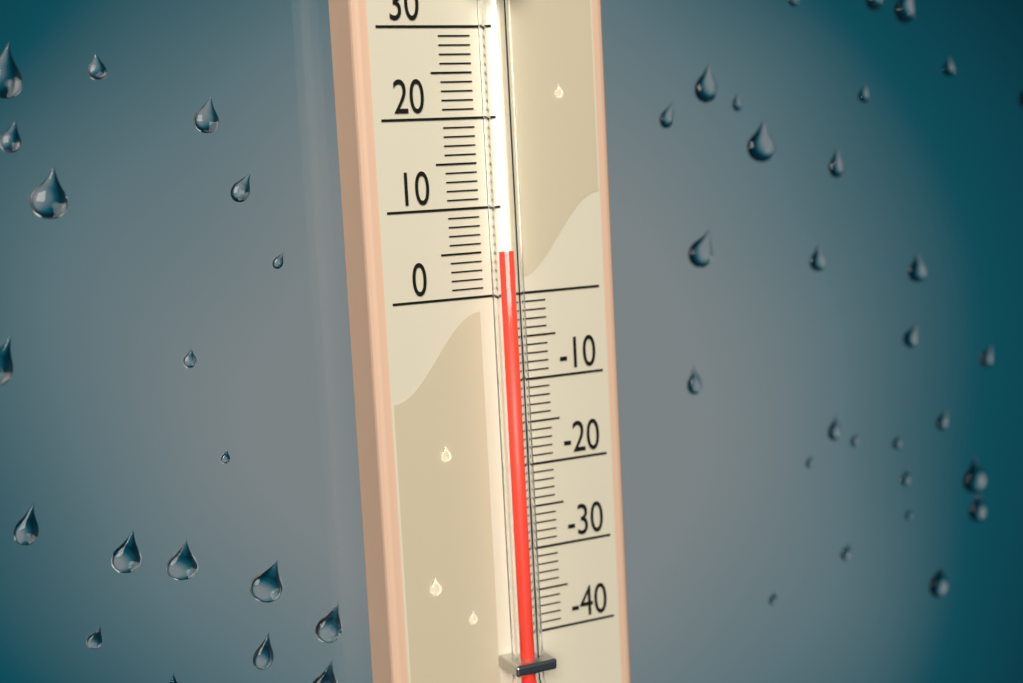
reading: 5 (no unit)
